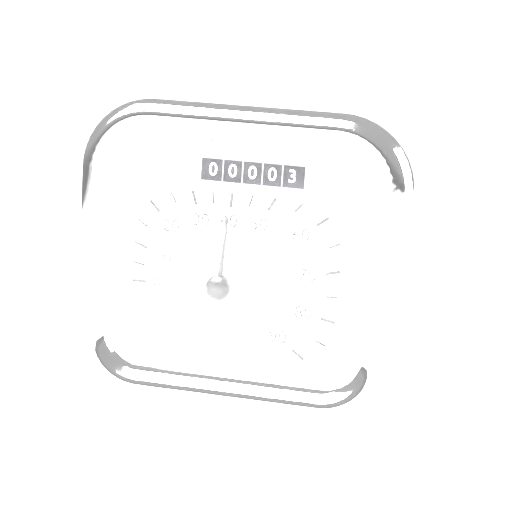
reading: 40 km/h
